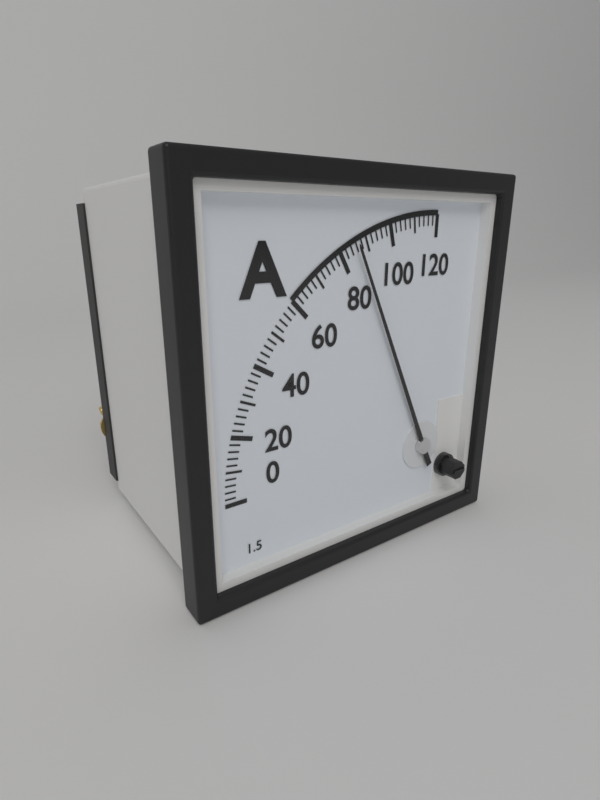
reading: 86 A
